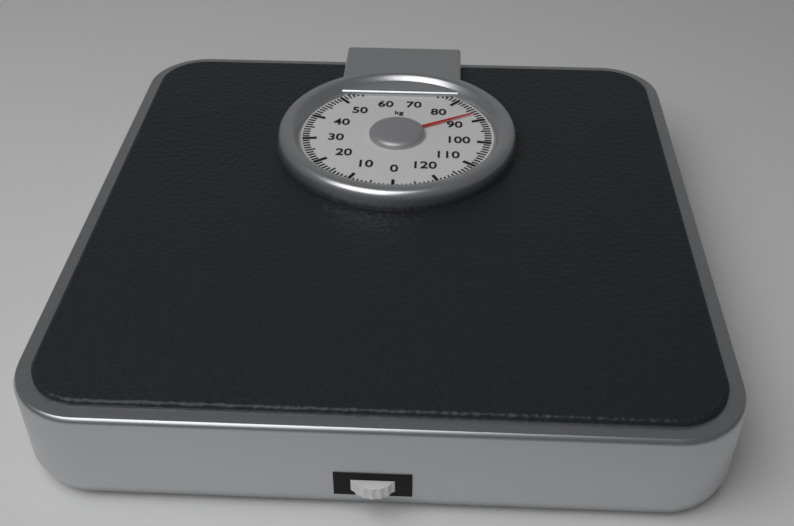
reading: 87 kg
